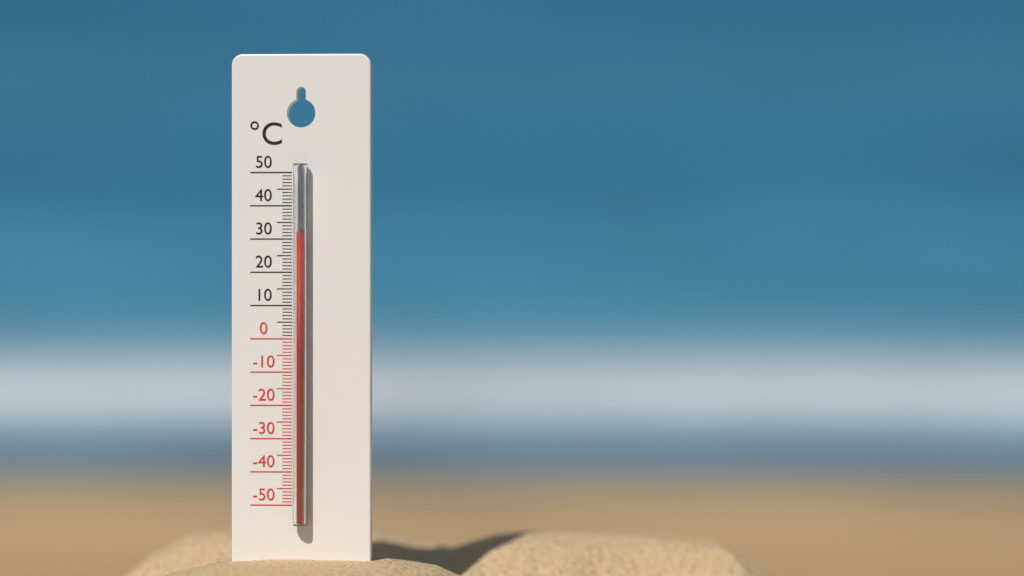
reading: 32 °C
